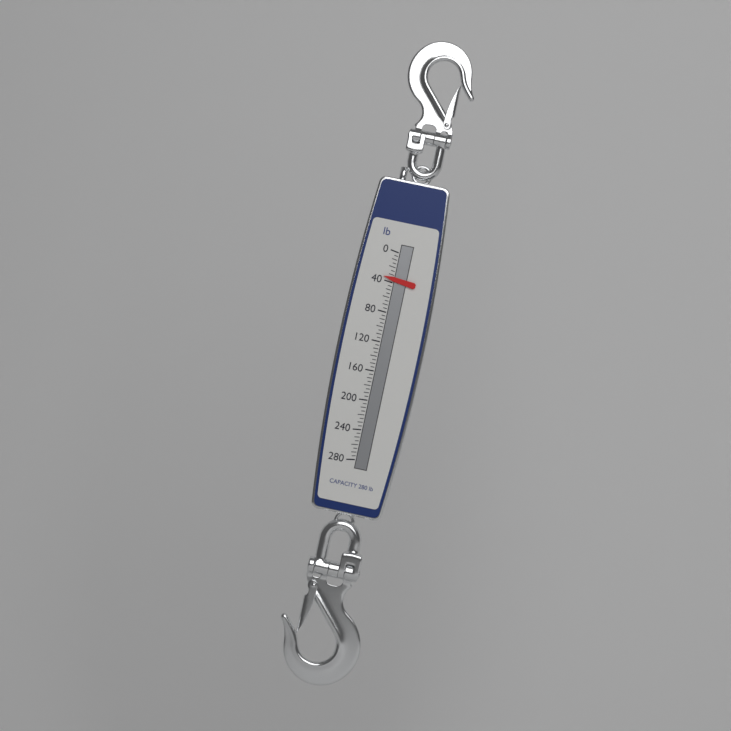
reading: 35 lb
